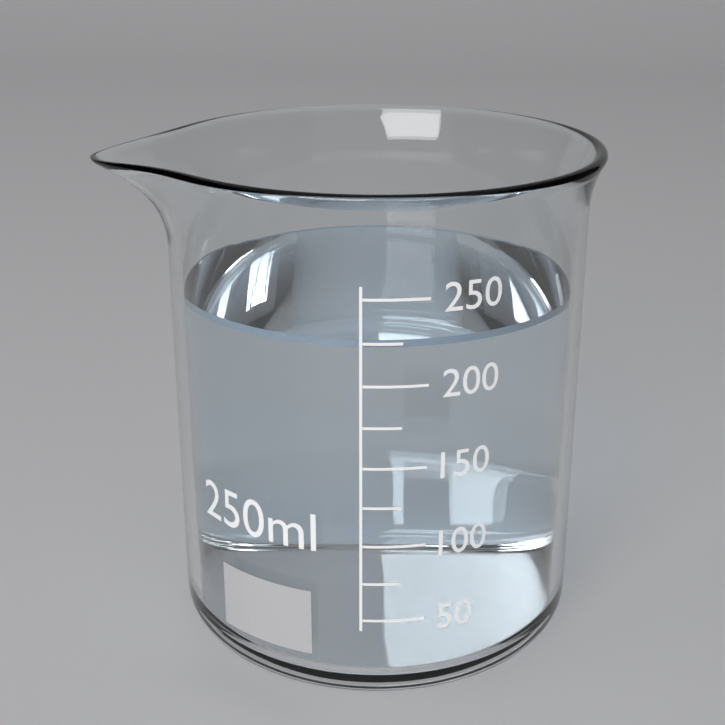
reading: 225 ml
